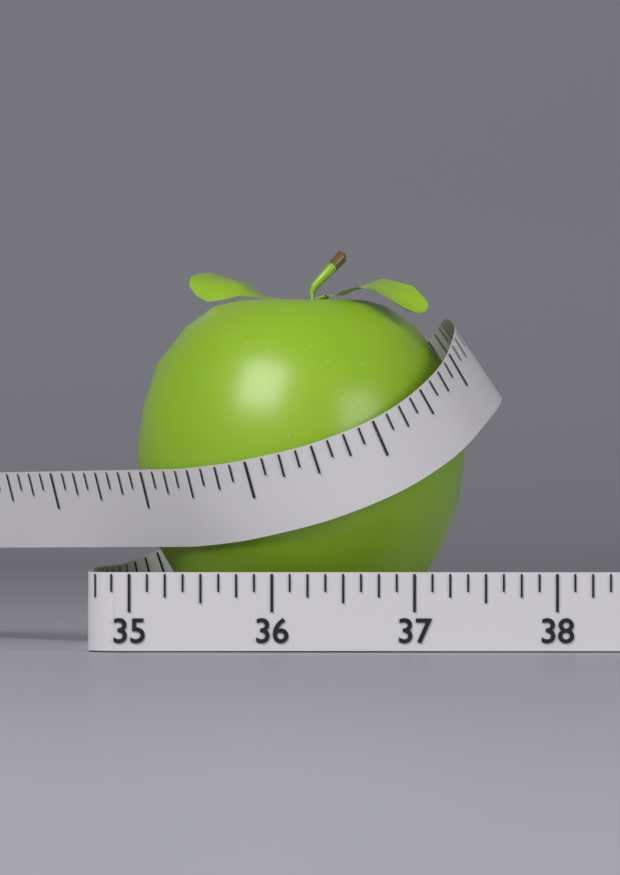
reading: 37.375 (no unit)
